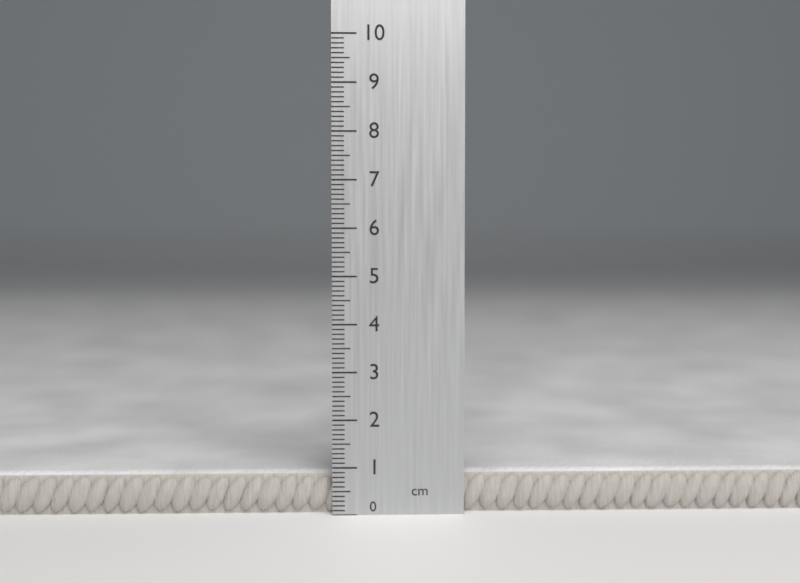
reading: 0.9 cm
